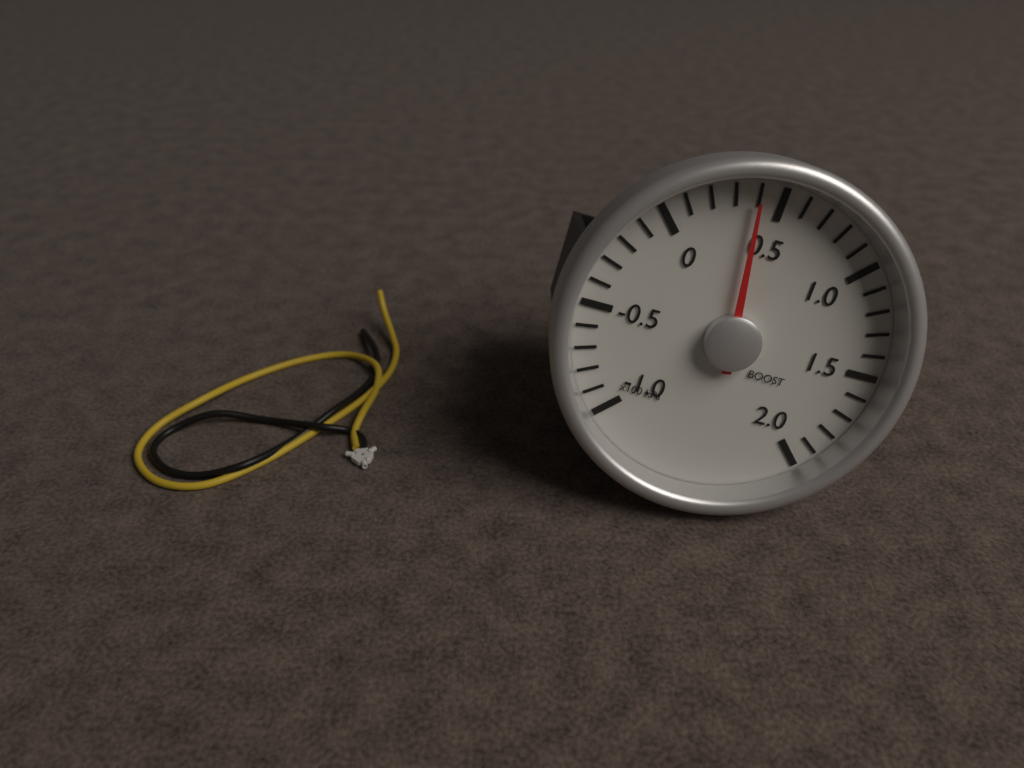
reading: 40 kPa
